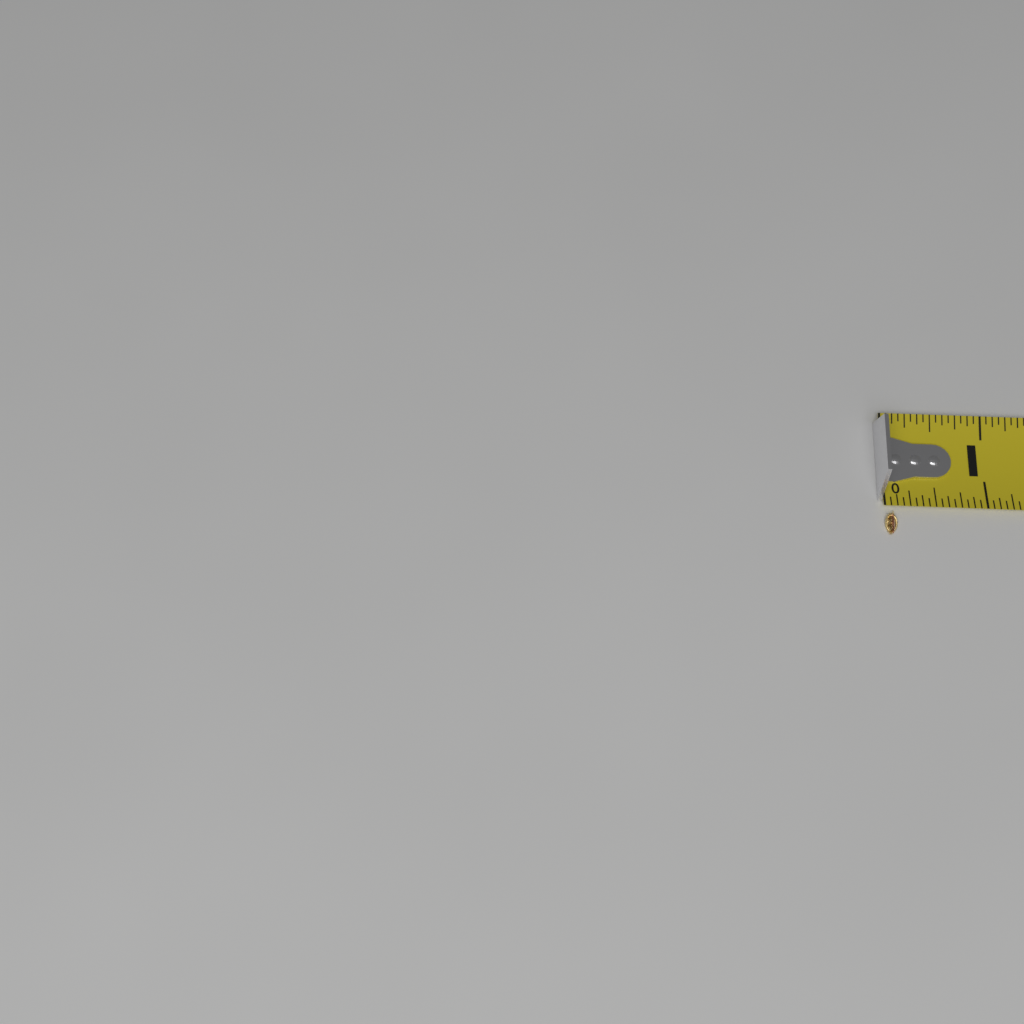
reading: 0.1250 in
